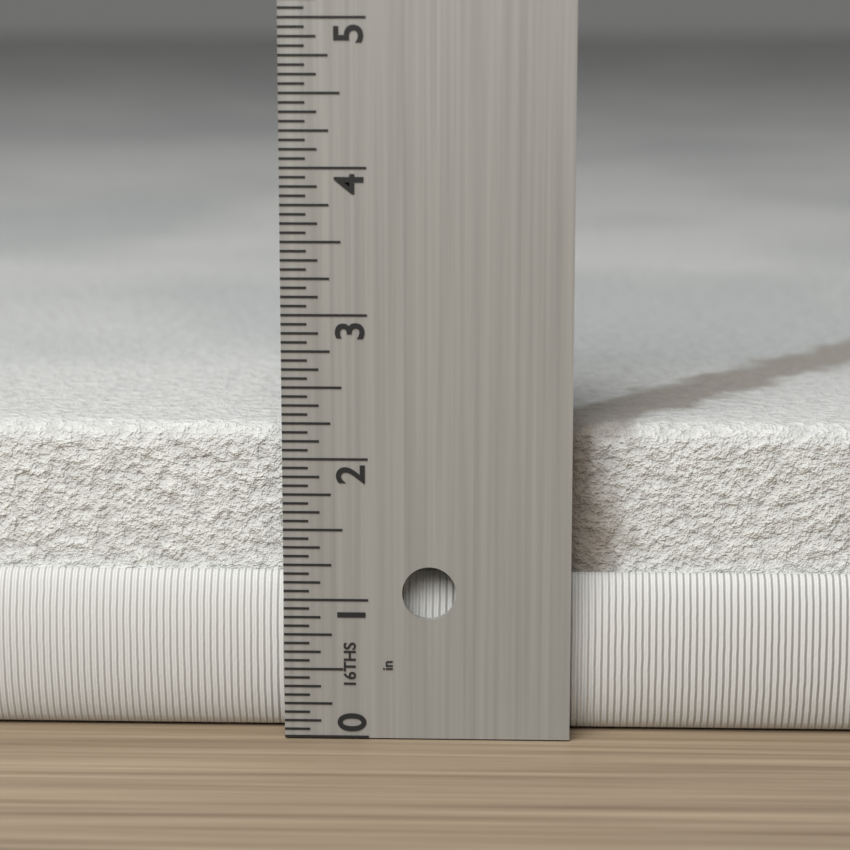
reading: 2.1875 in
